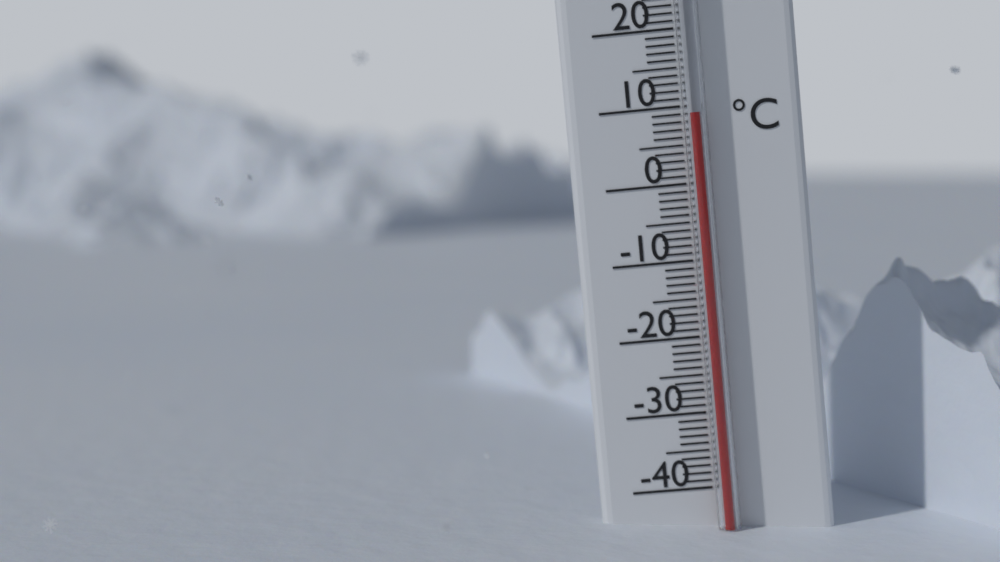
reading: 9 °C
